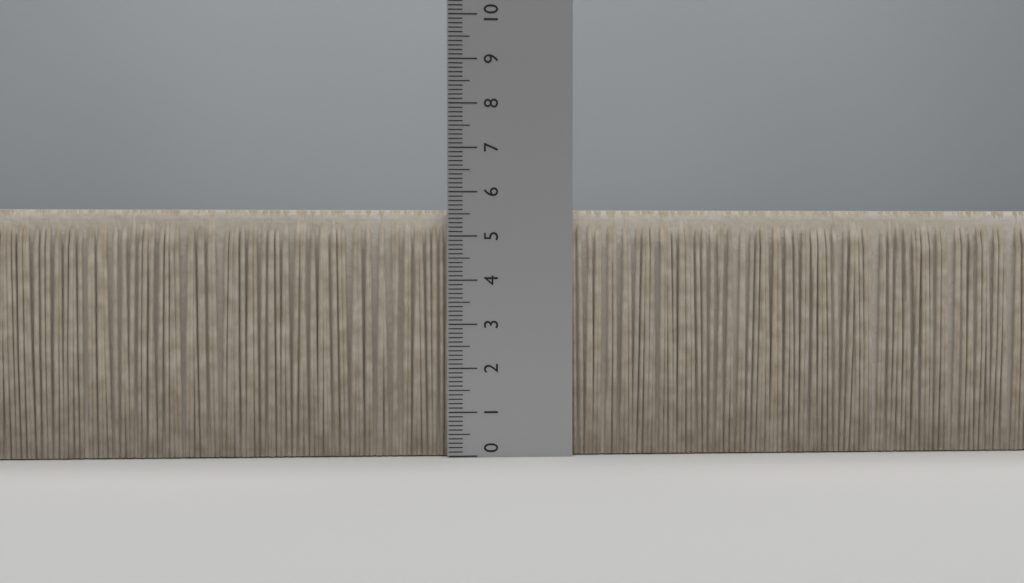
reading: 5.6 (no unit)
